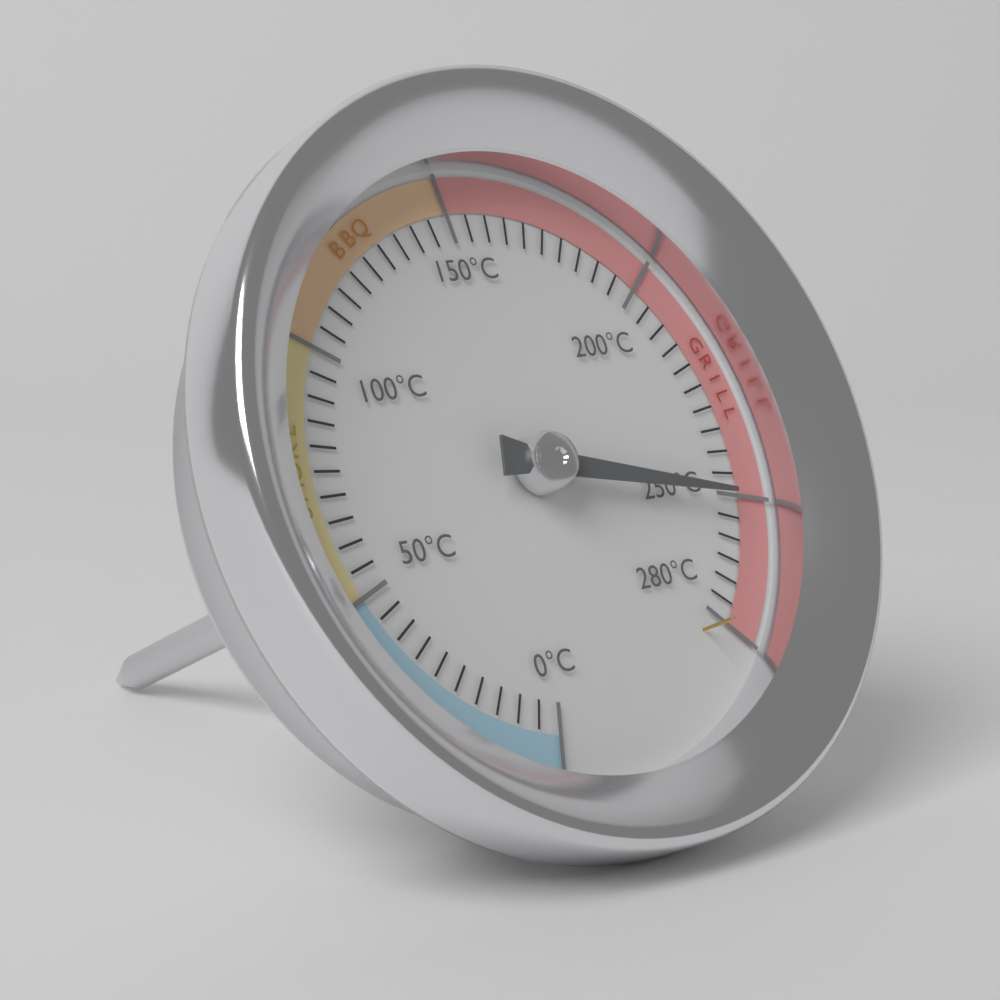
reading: 250 °C
